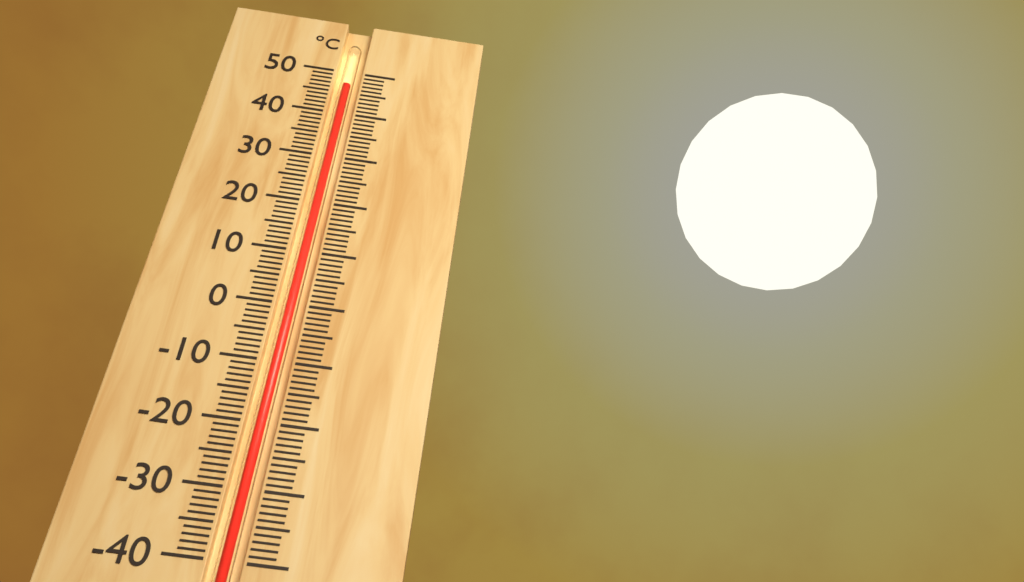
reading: 47 °C
